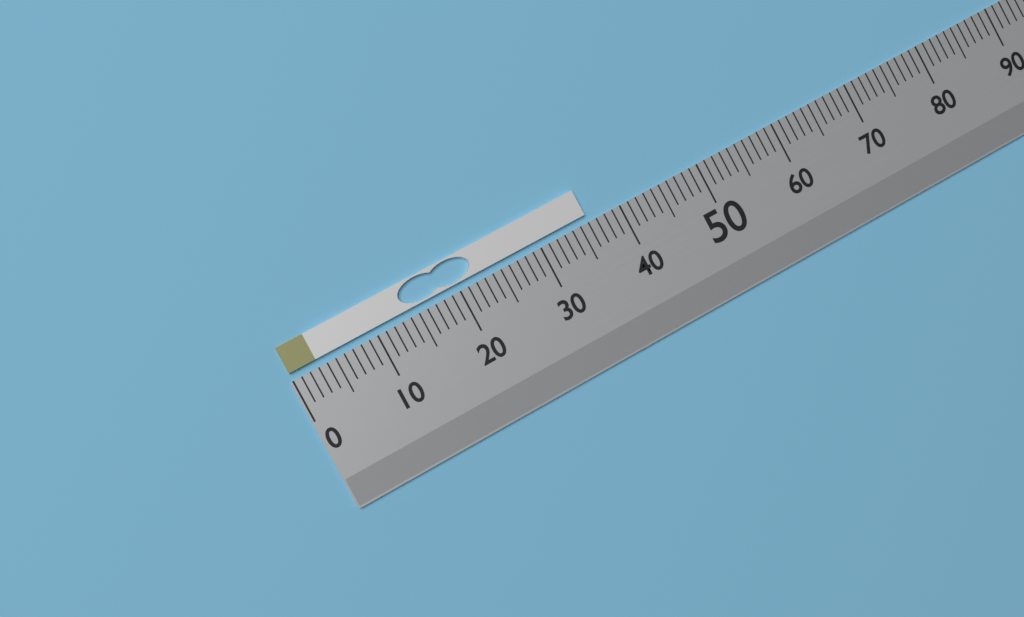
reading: 36 (no unit)
